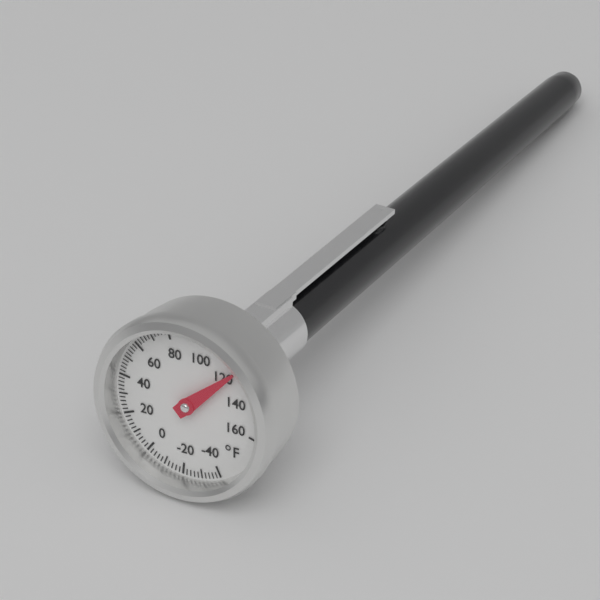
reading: 122 °F
